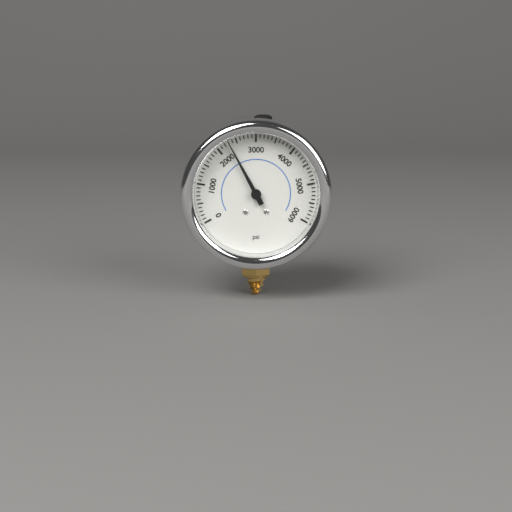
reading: 2300 psi
